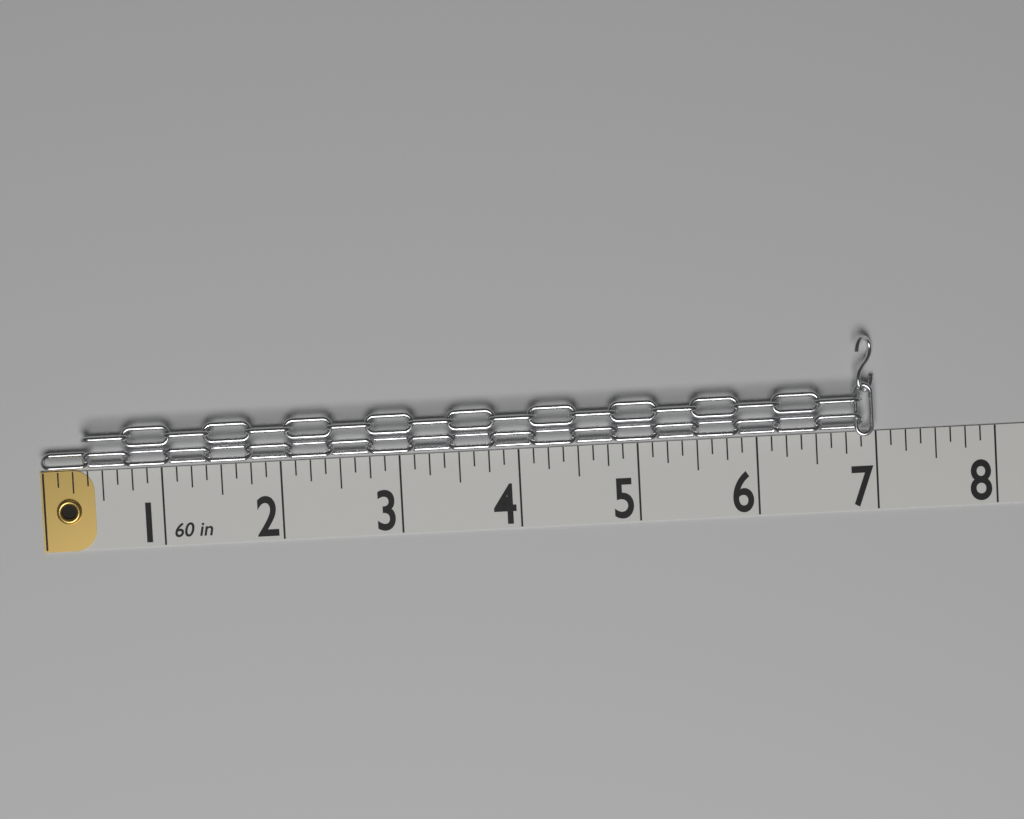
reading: 7.000 in
